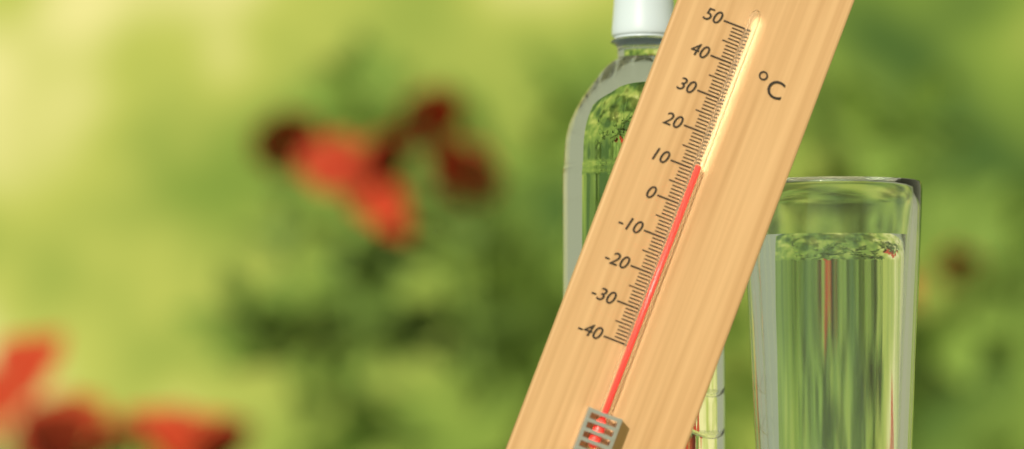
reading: 11 °C
